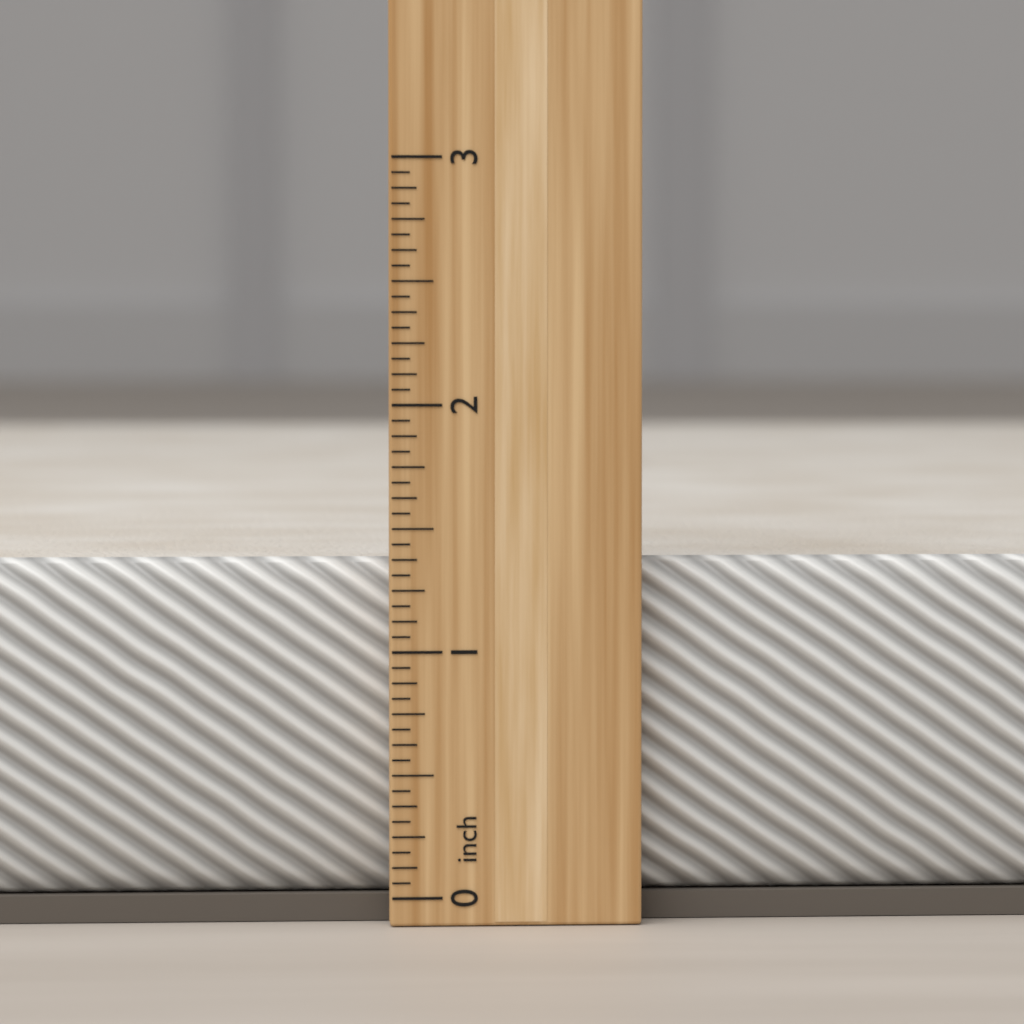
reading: 1.3750 inch
